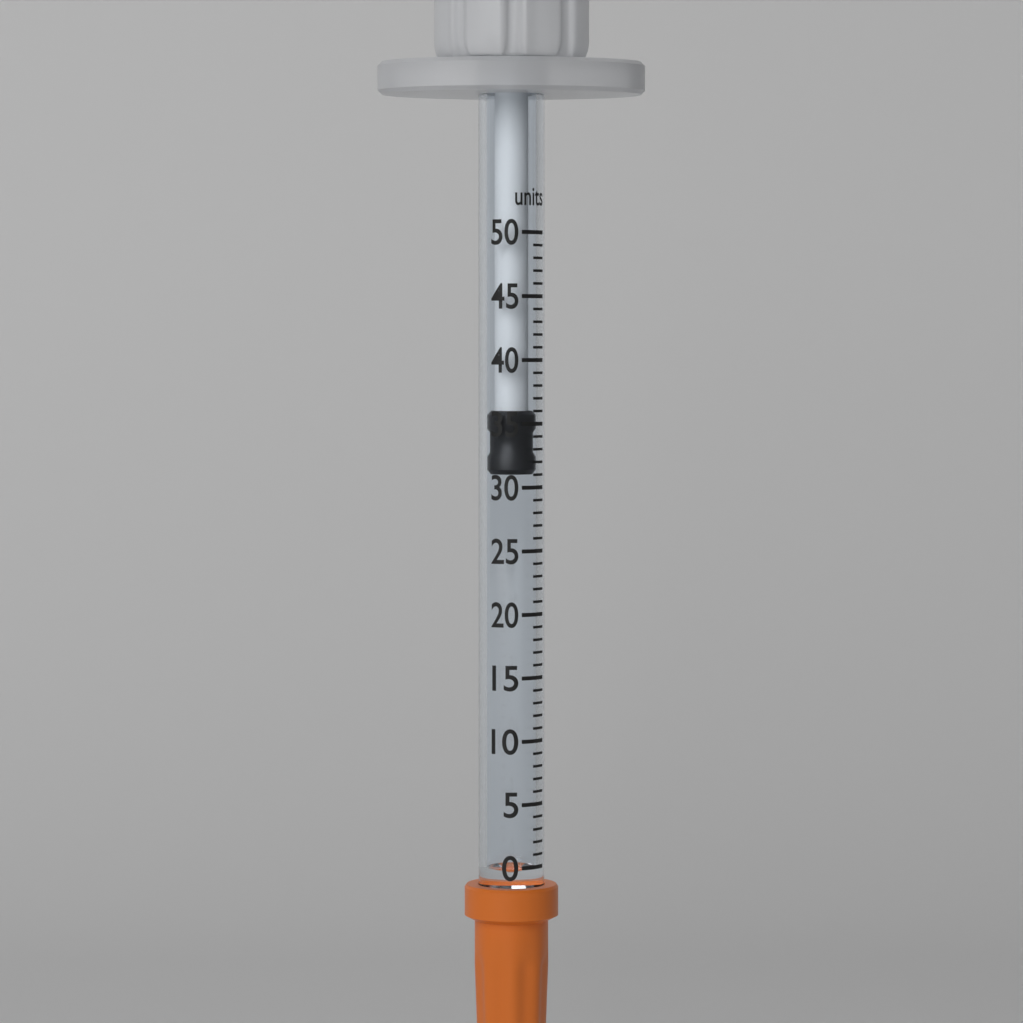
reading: 31 units
